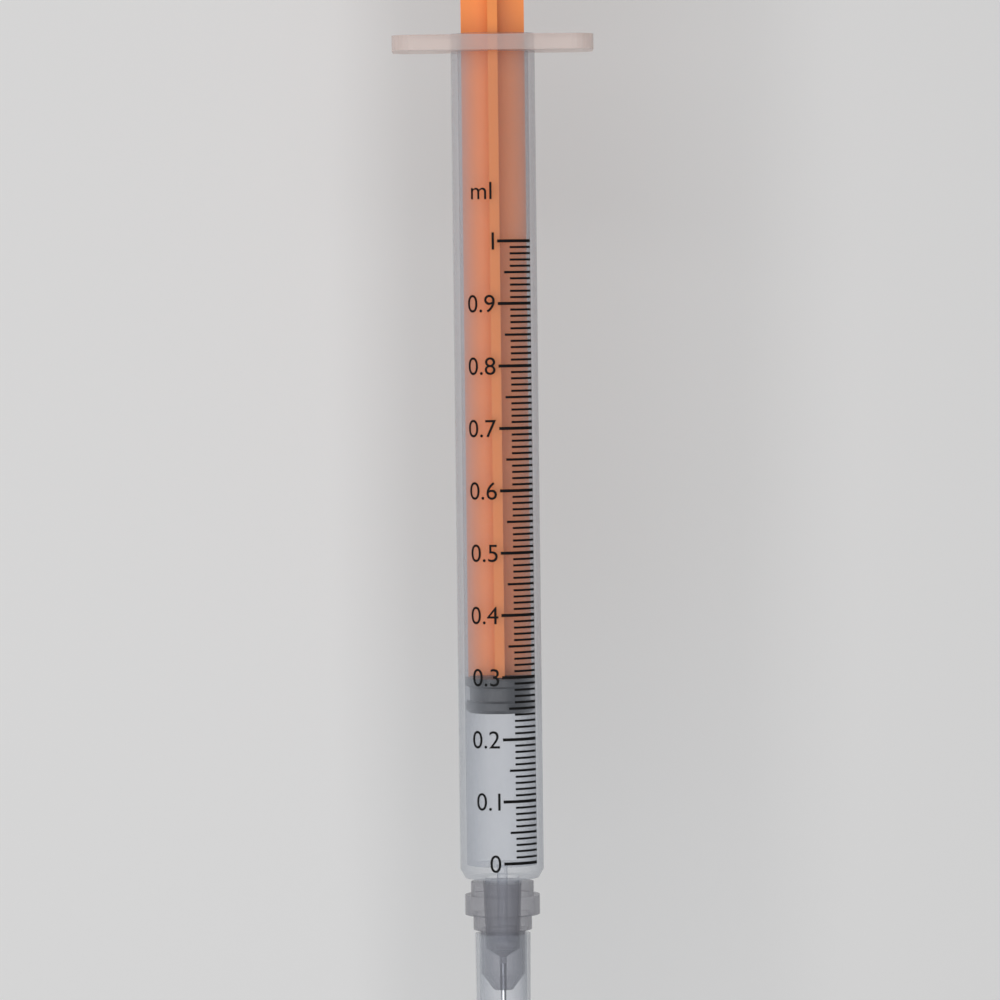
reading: 0.24 ml
